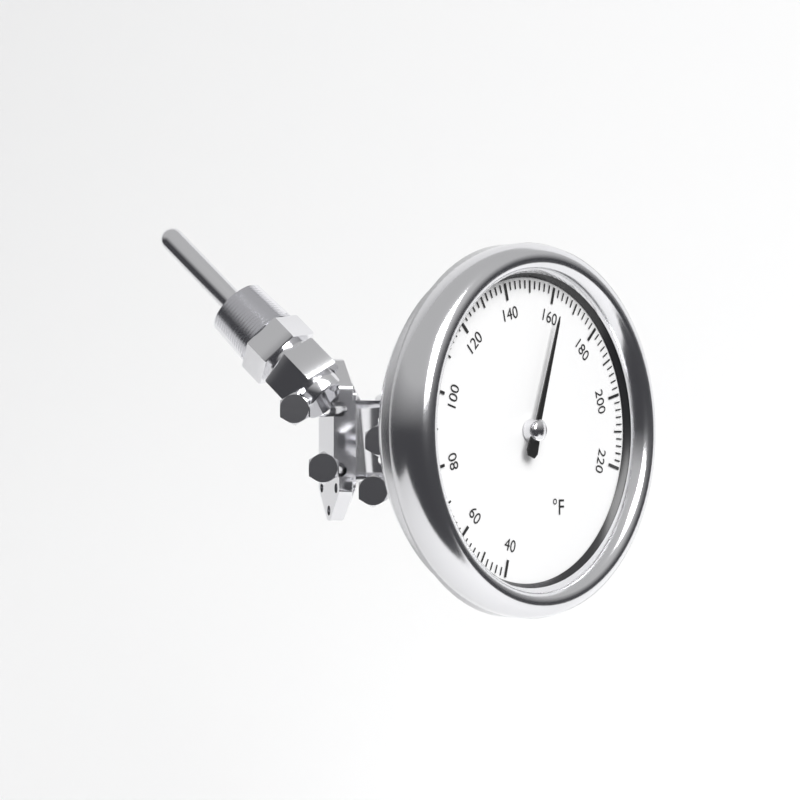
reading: 162 °F
